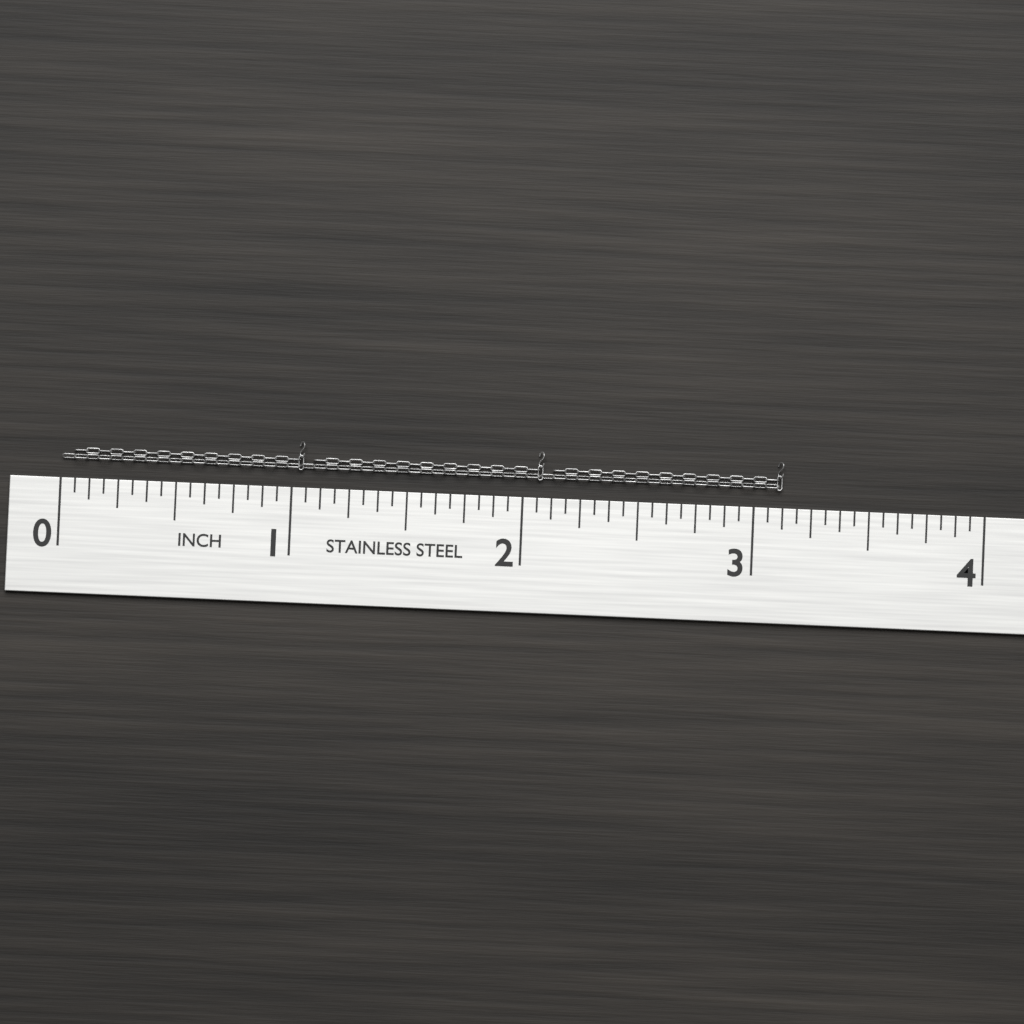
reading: 3.1250 in
